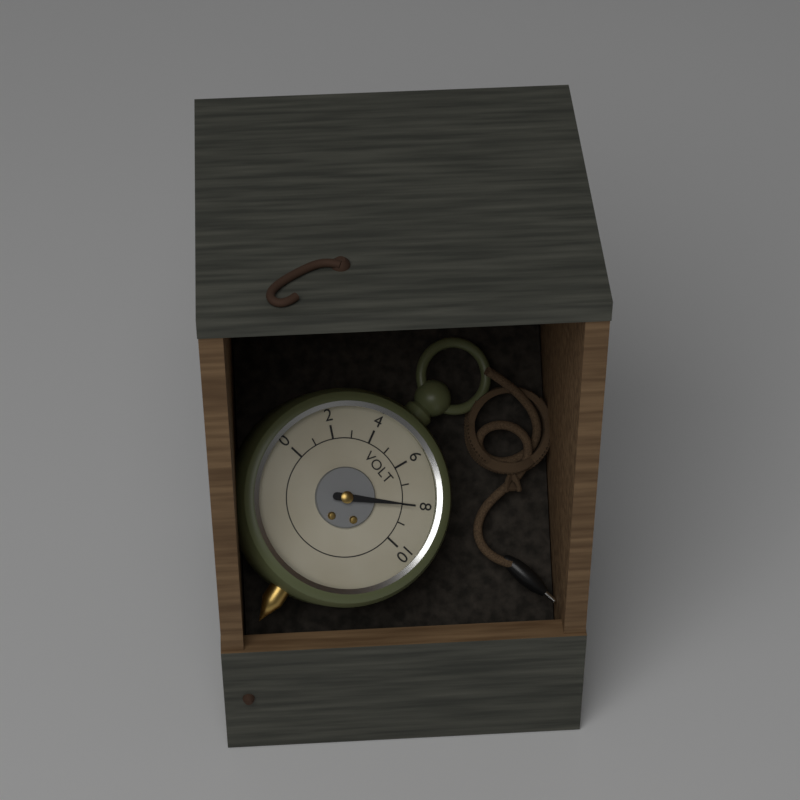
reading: 8 V
